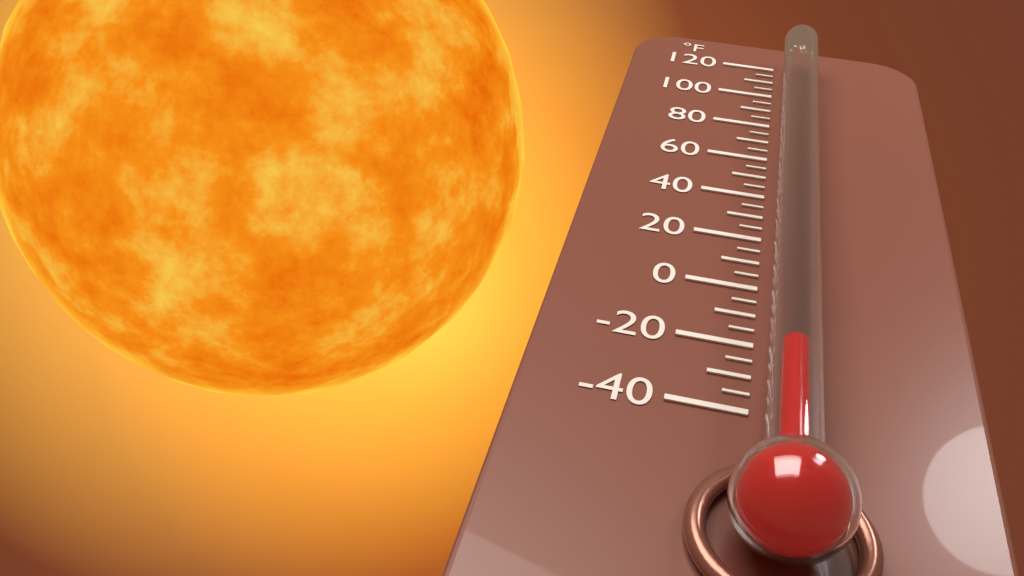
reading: -30 °F
